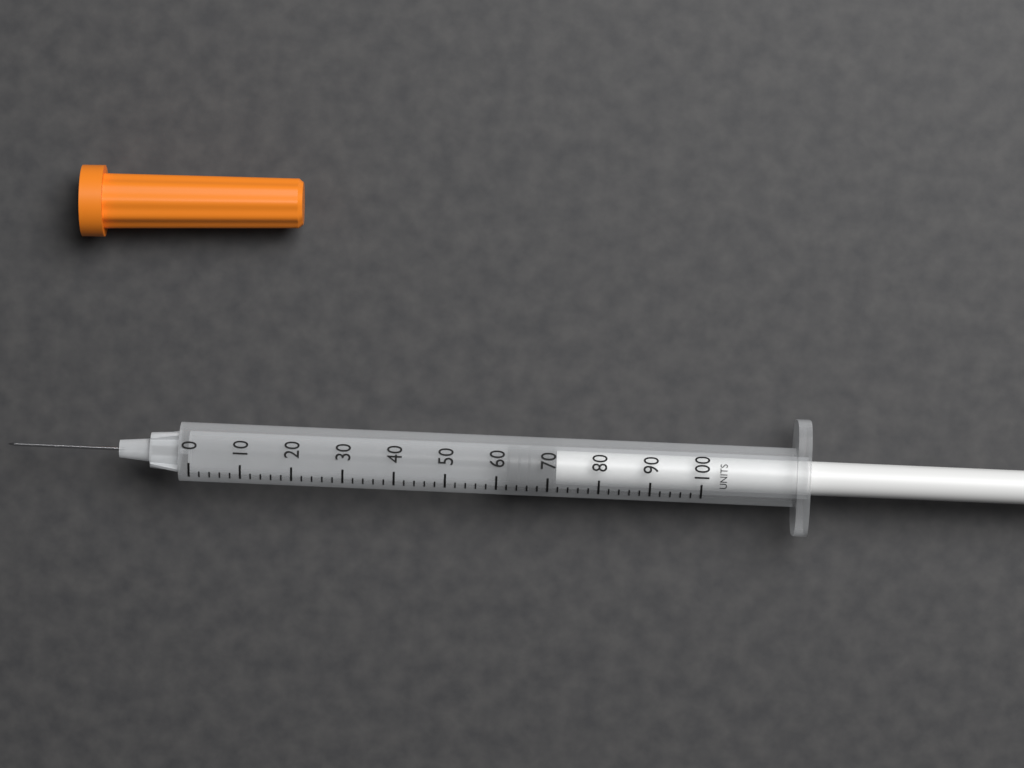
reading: 62 units
